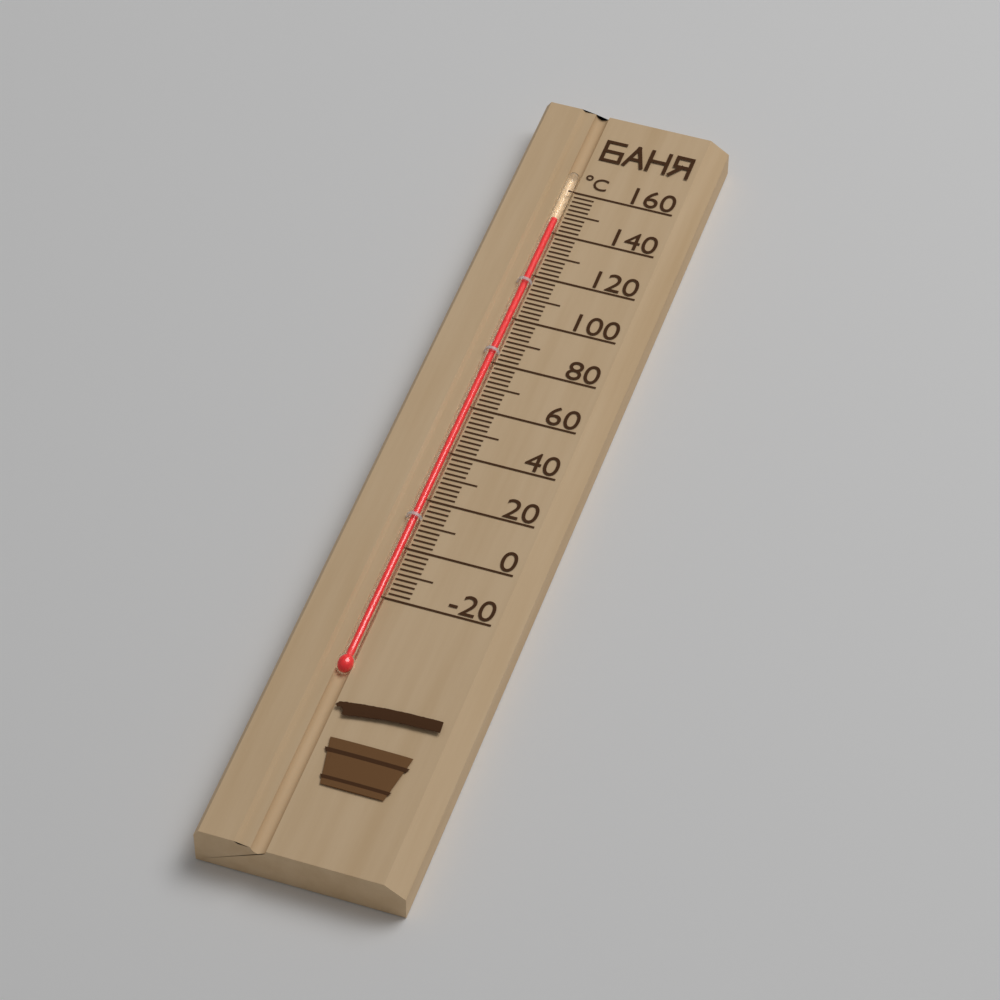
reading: 146 °C
